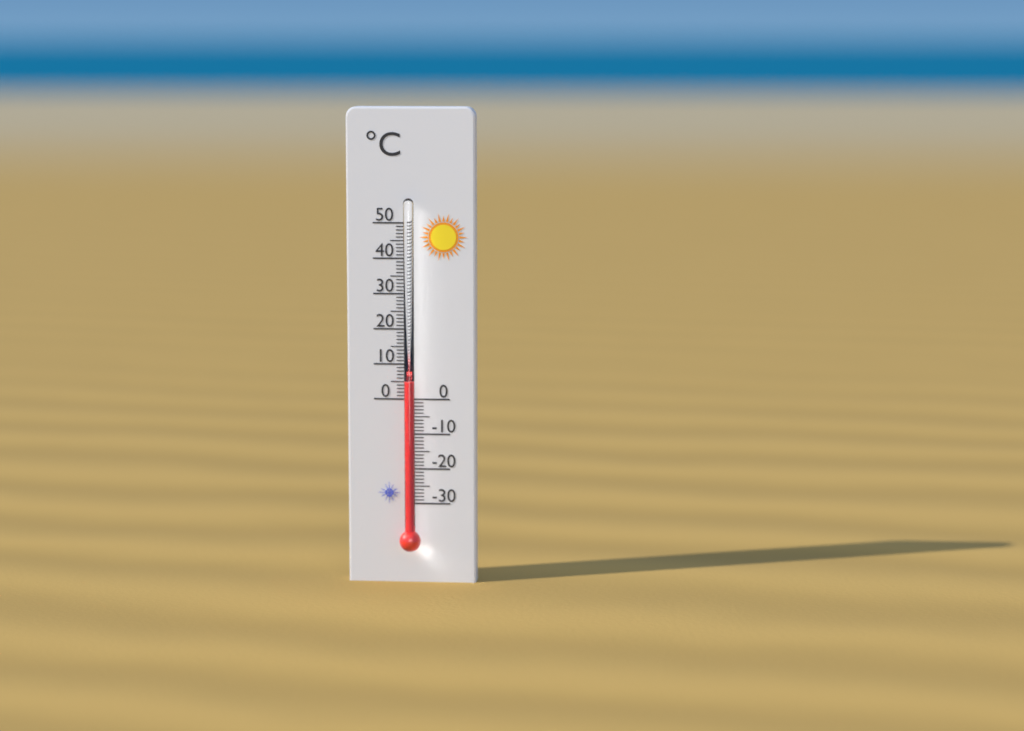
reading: 5 °C
